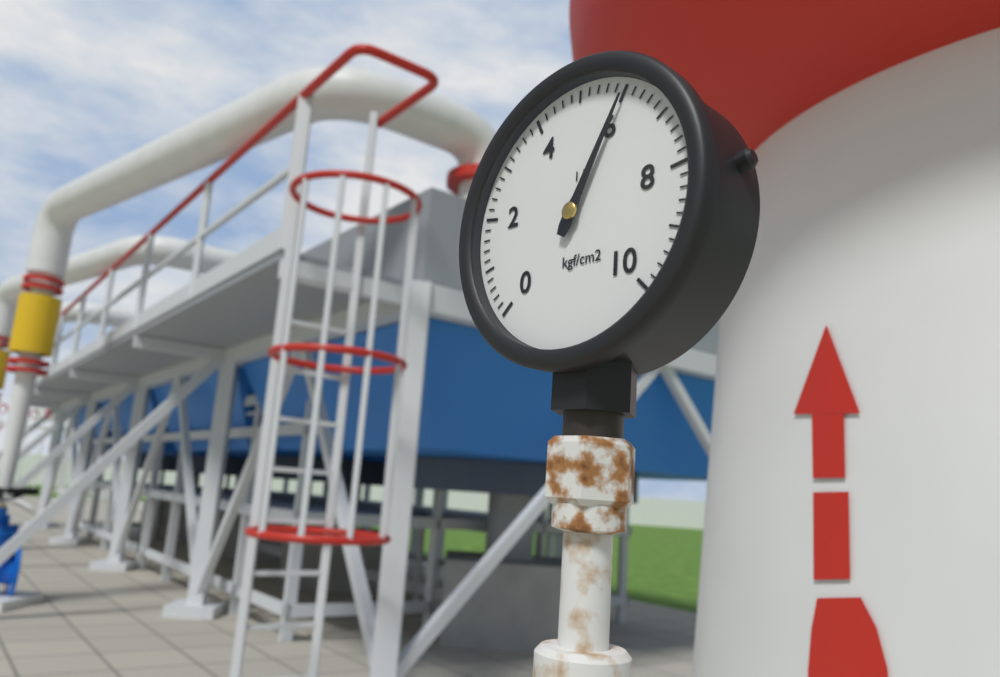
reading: 6.0 kgf/cm²
